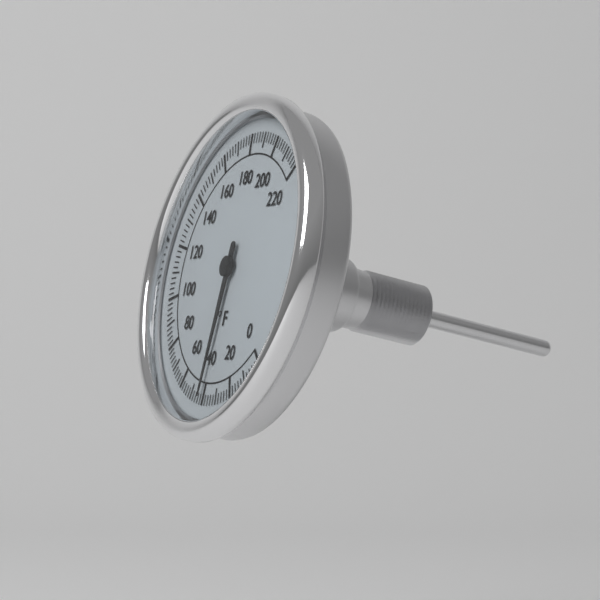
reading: 42 °F
